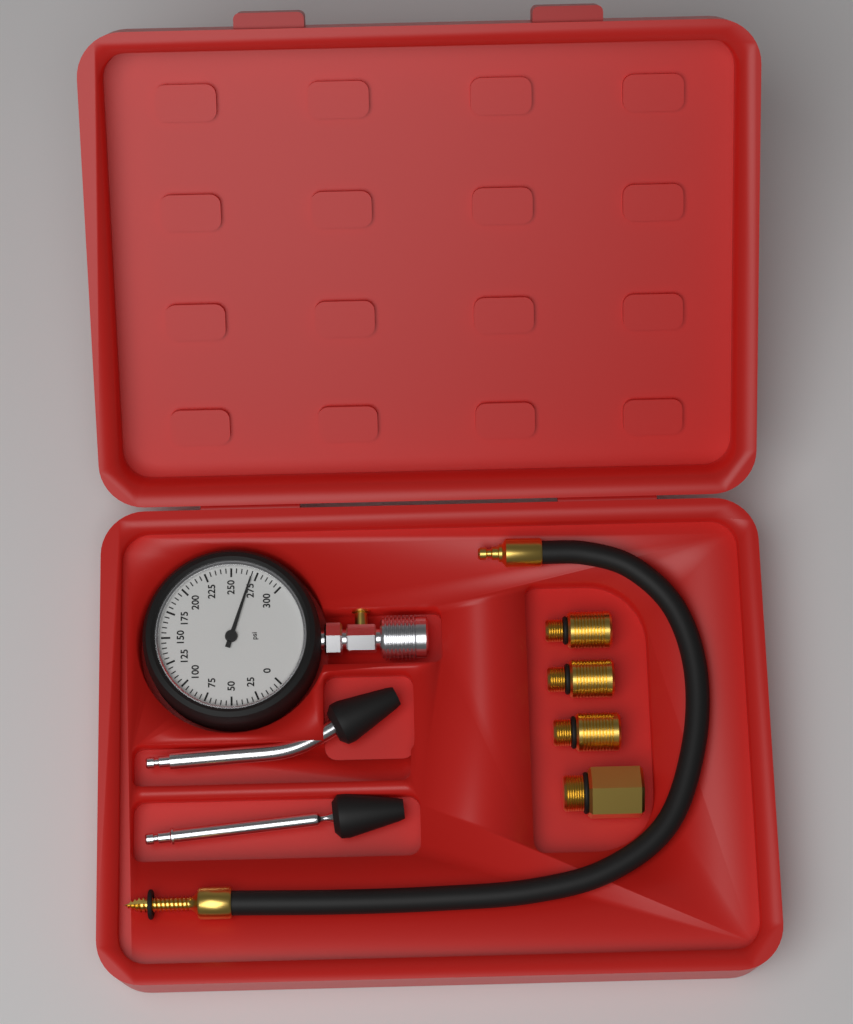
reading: 270 psi
